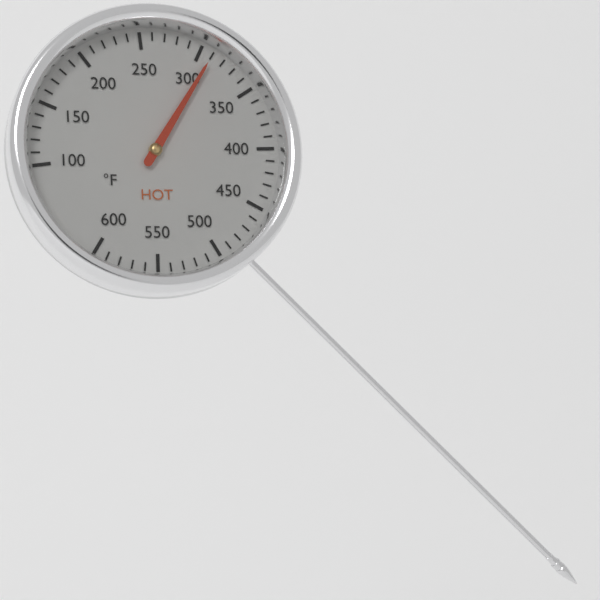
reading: 310 °F
